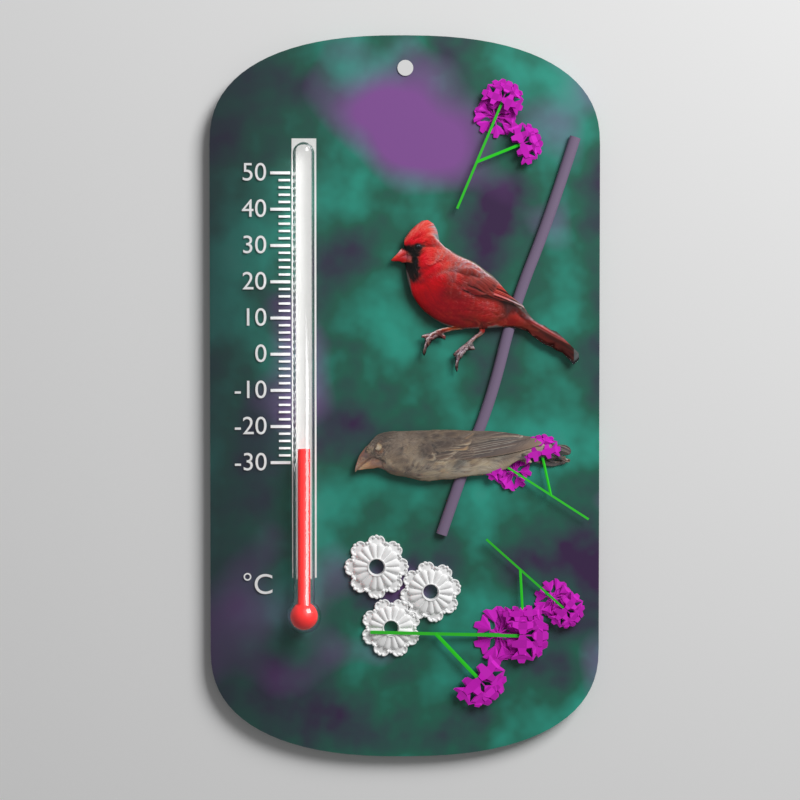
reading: -26 °C
